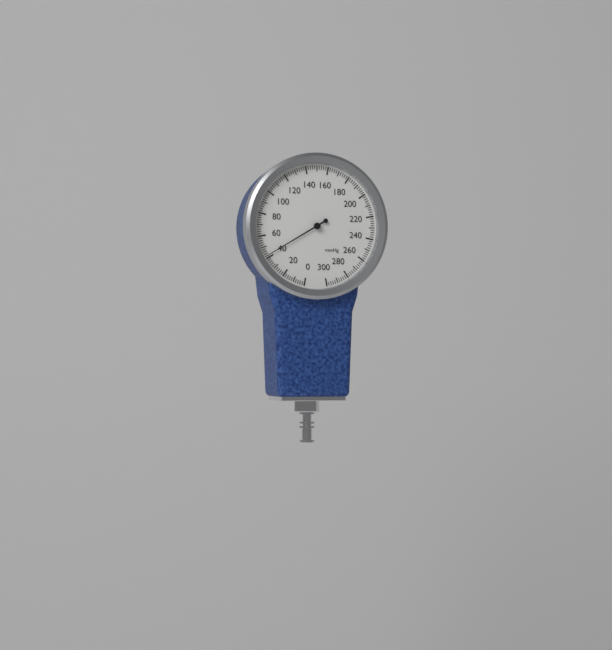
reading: 42 mmHg
